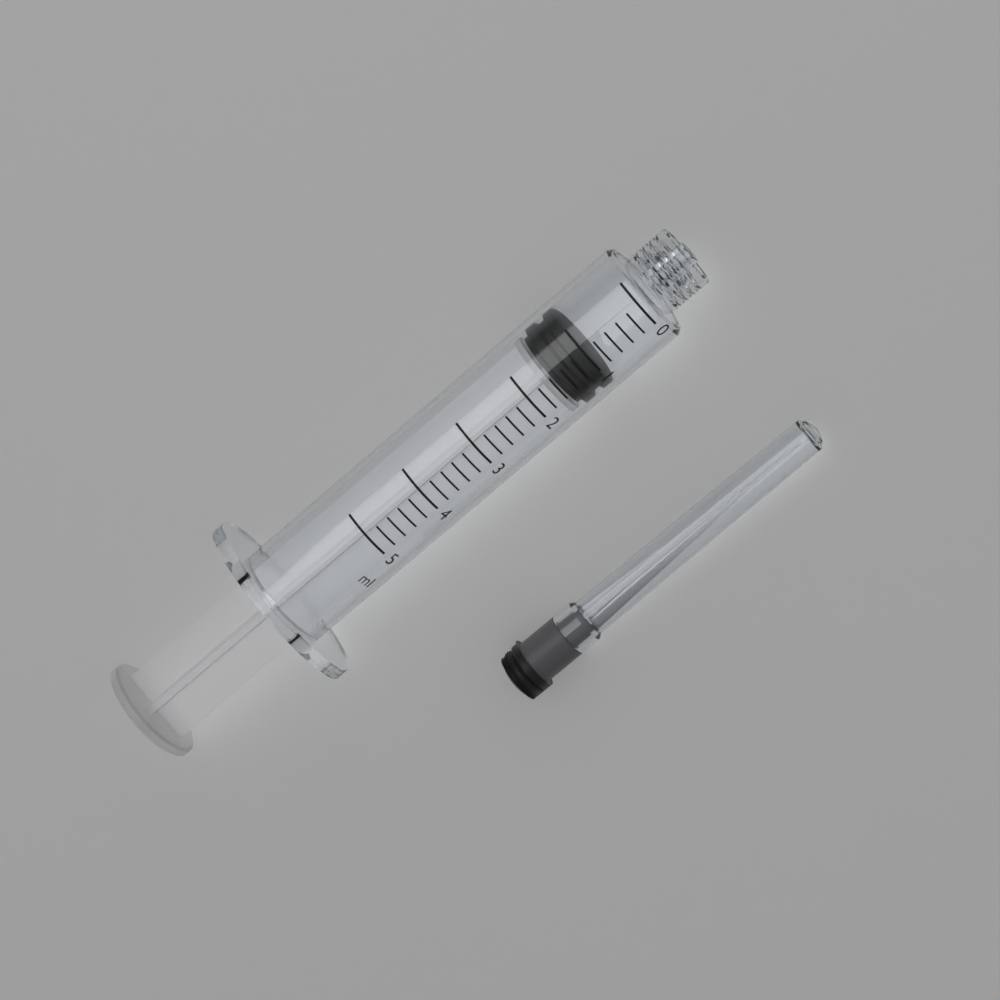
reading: 1.0 ml
